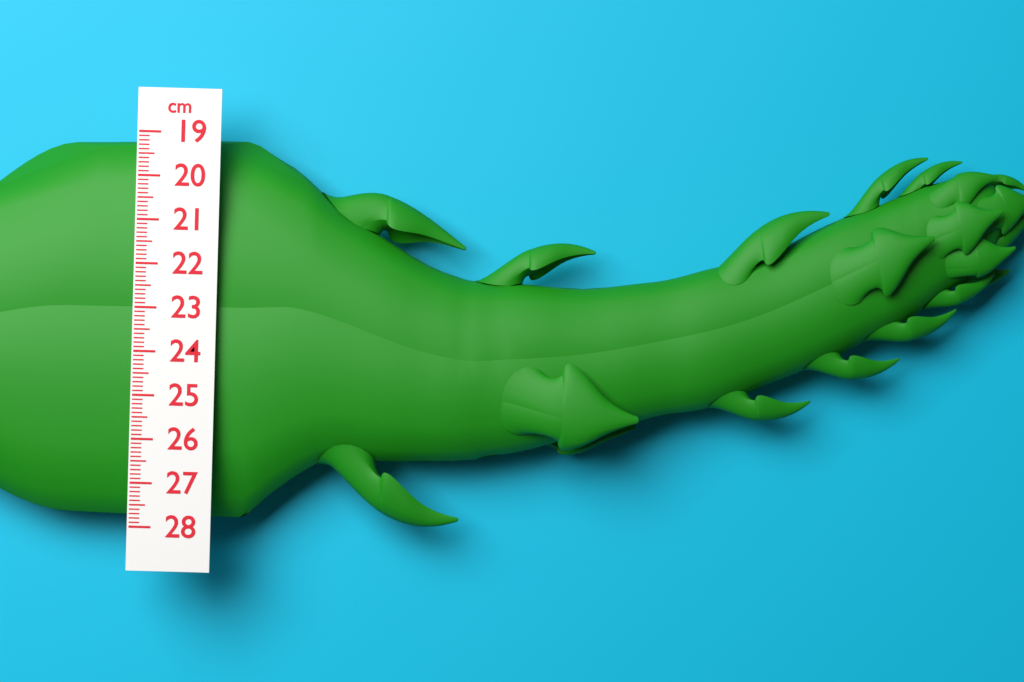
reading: 27.9 cm
